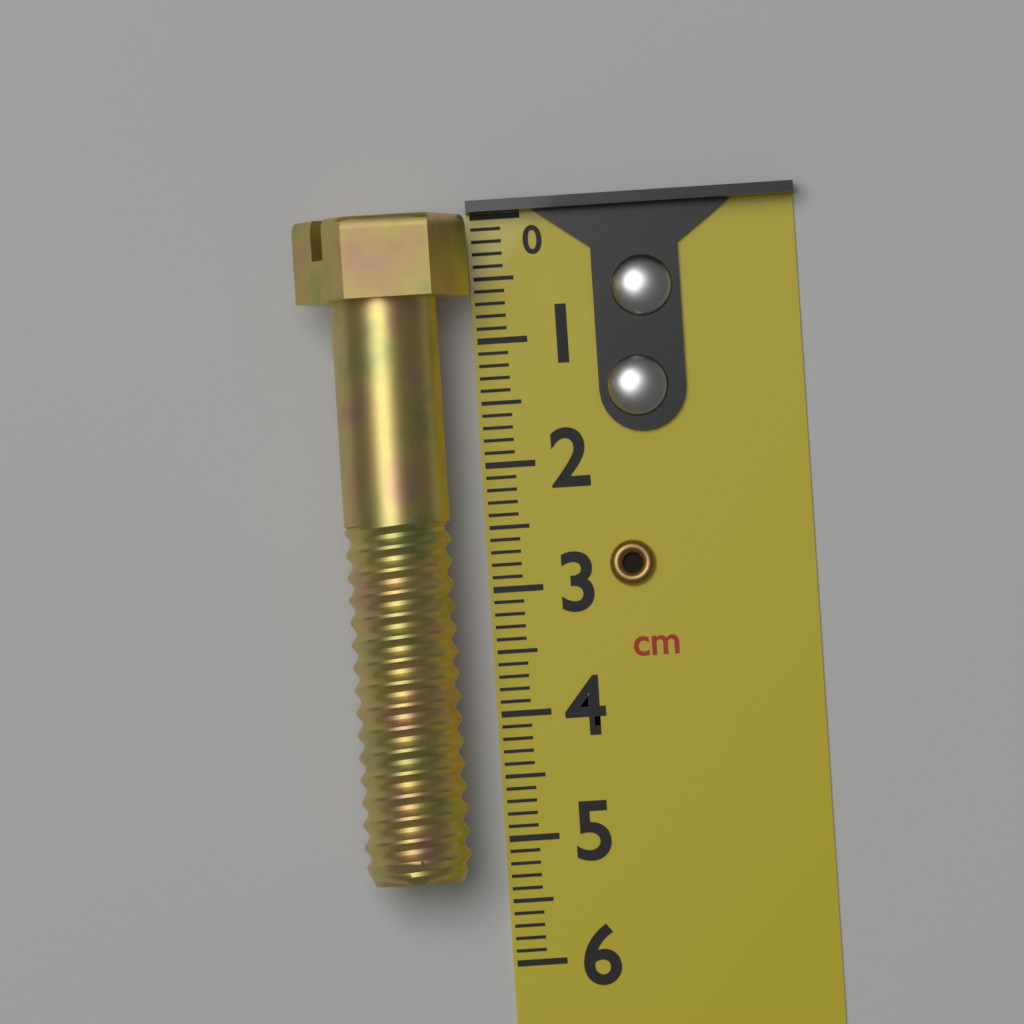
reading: 5.3 cm
